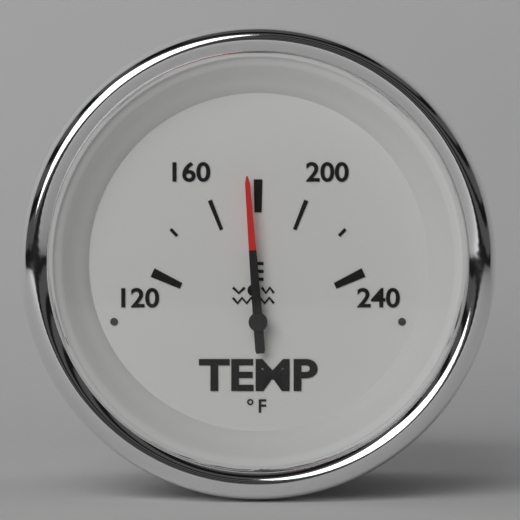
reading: 176 °F
